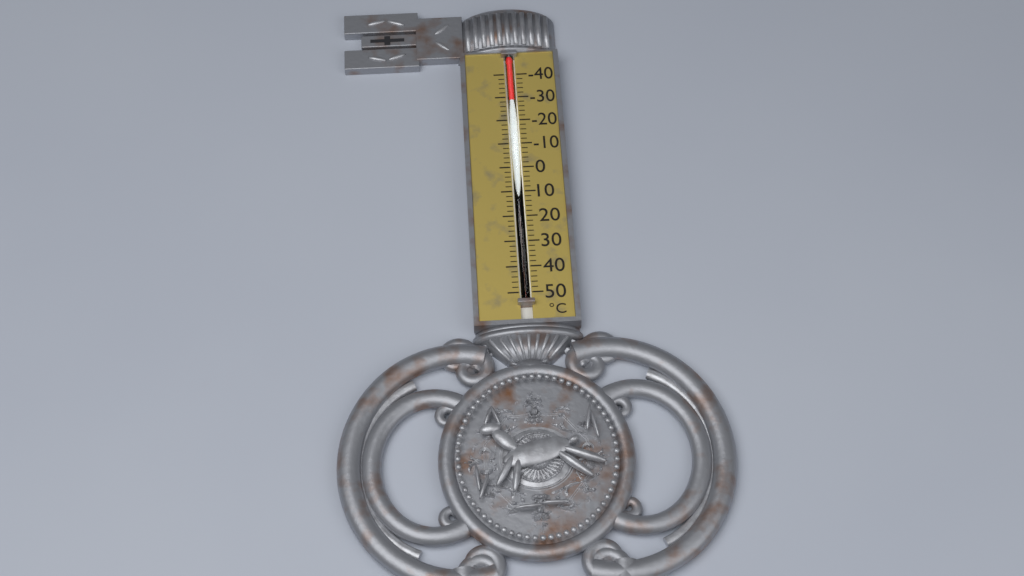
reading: -28 °C
